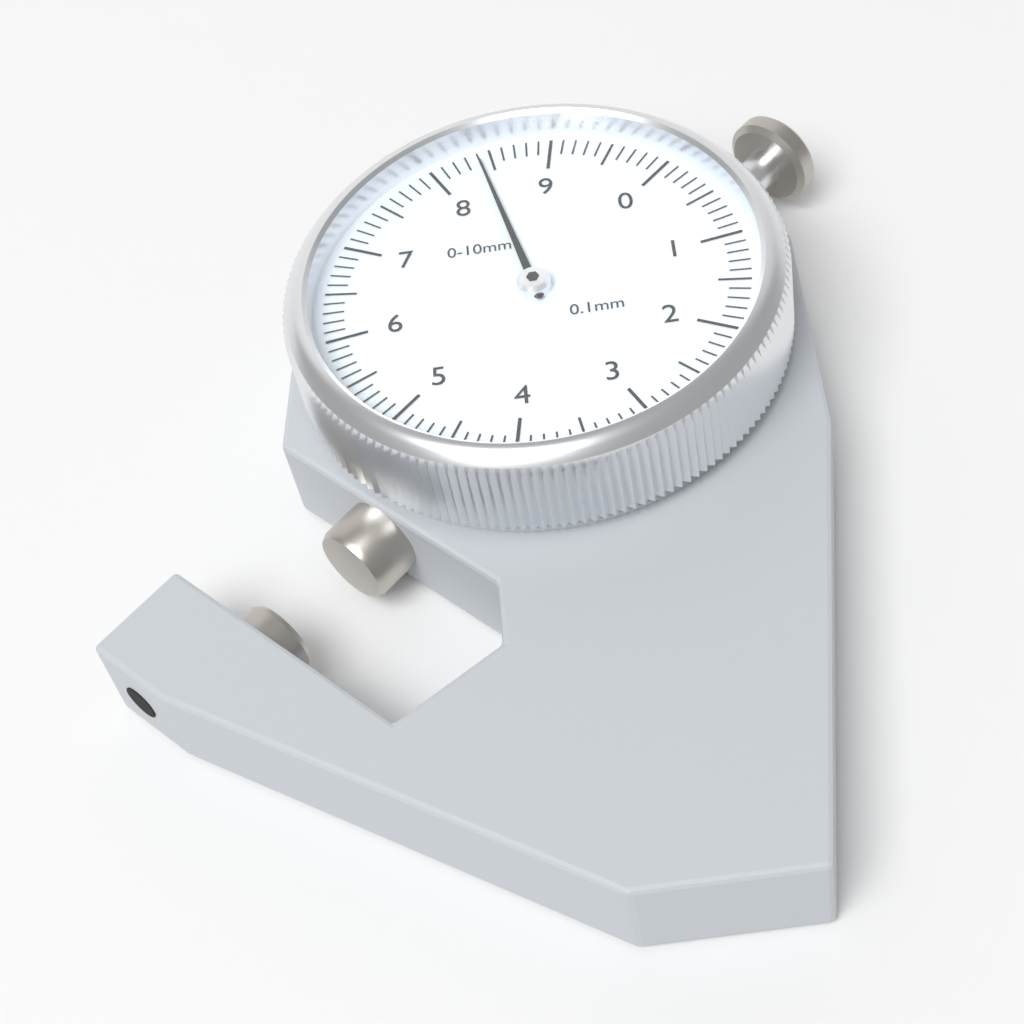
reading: 8.4 mm
